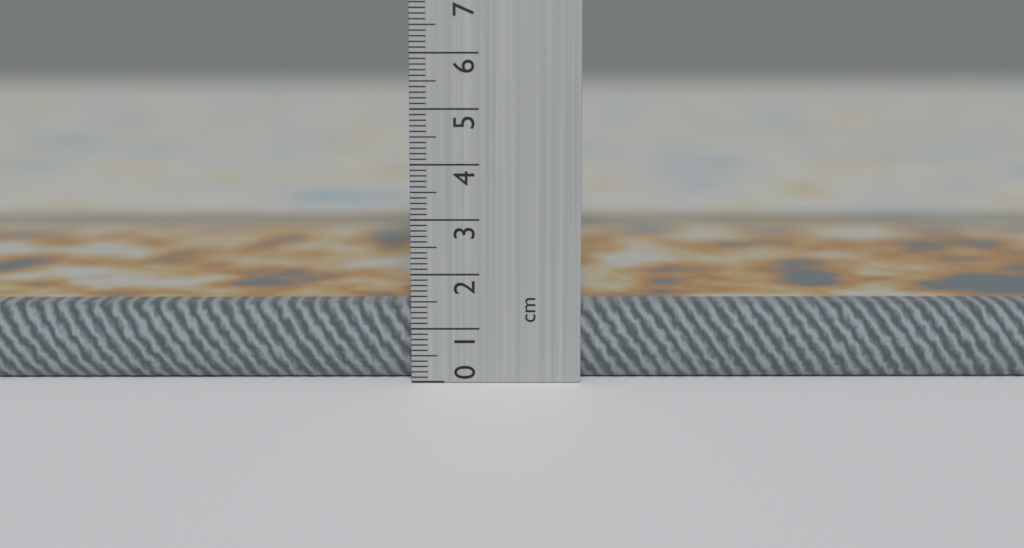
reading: 1.4 cm
